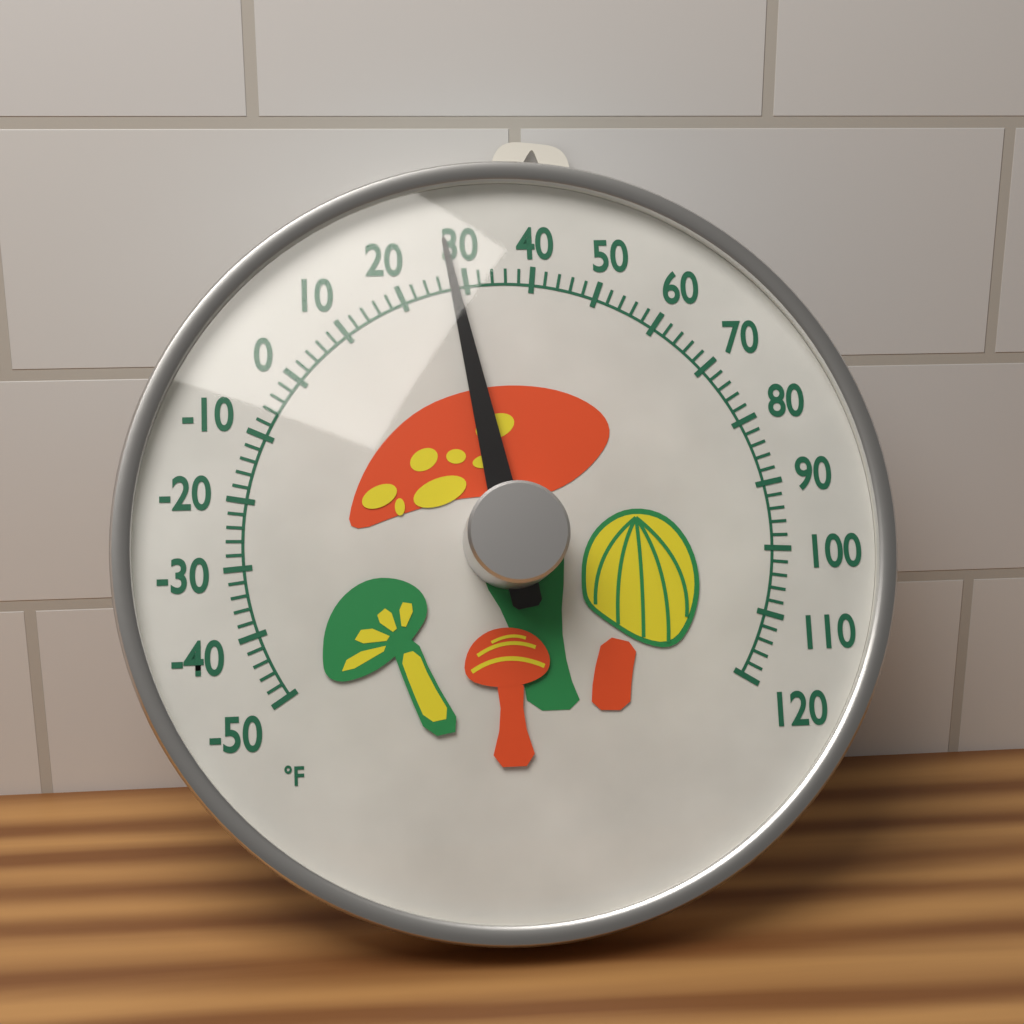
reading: 28 °F
